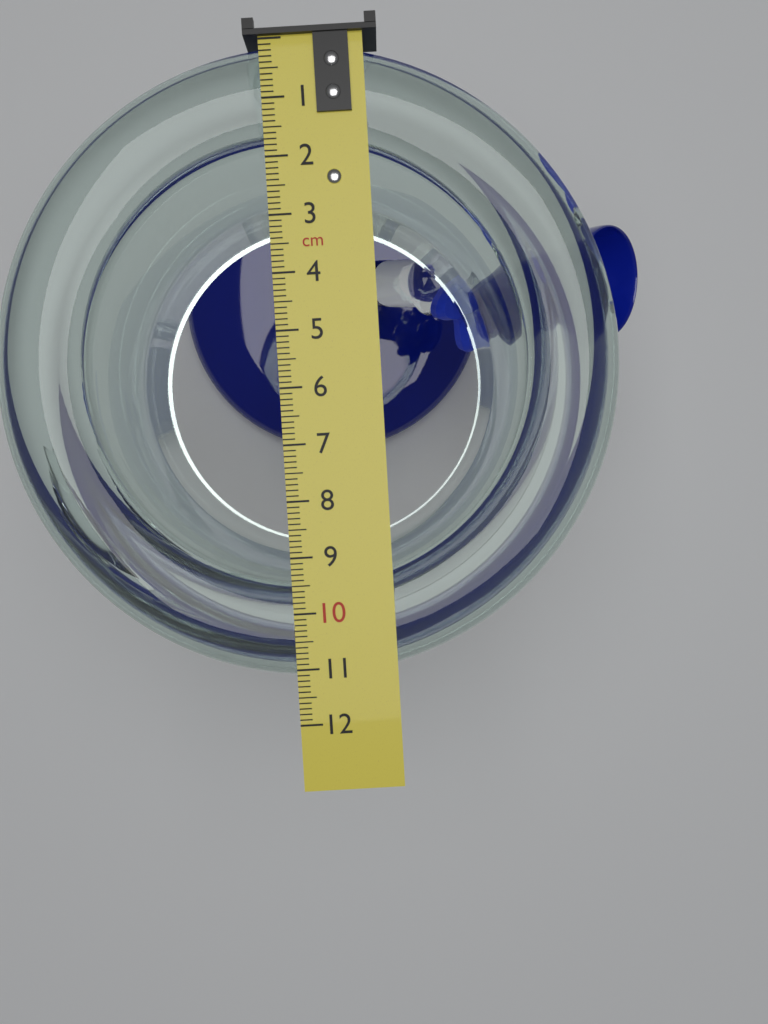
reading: 11.2 cm
